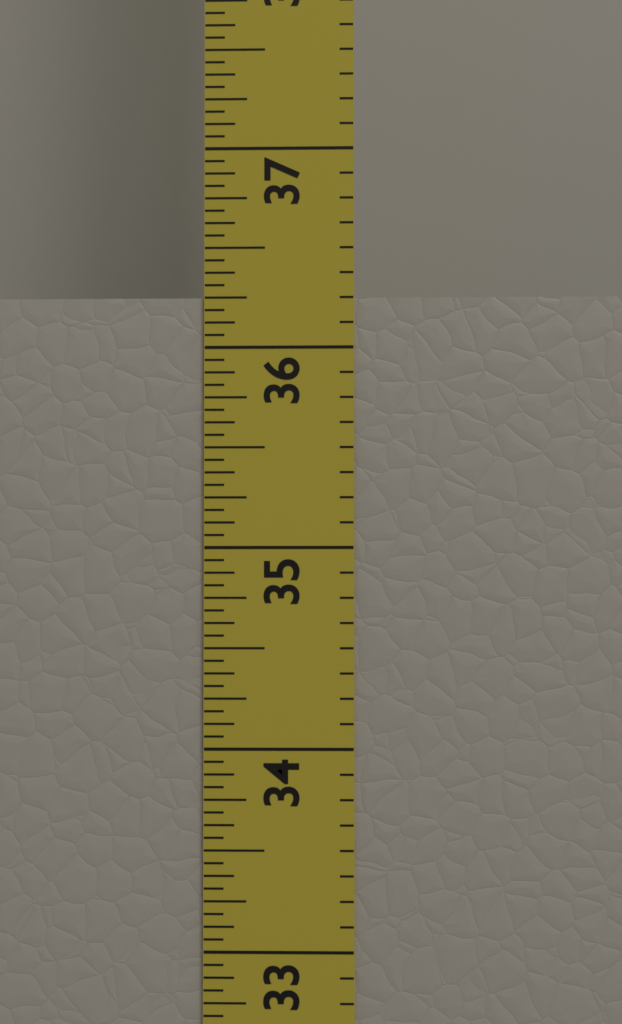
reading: 36.2500 in
